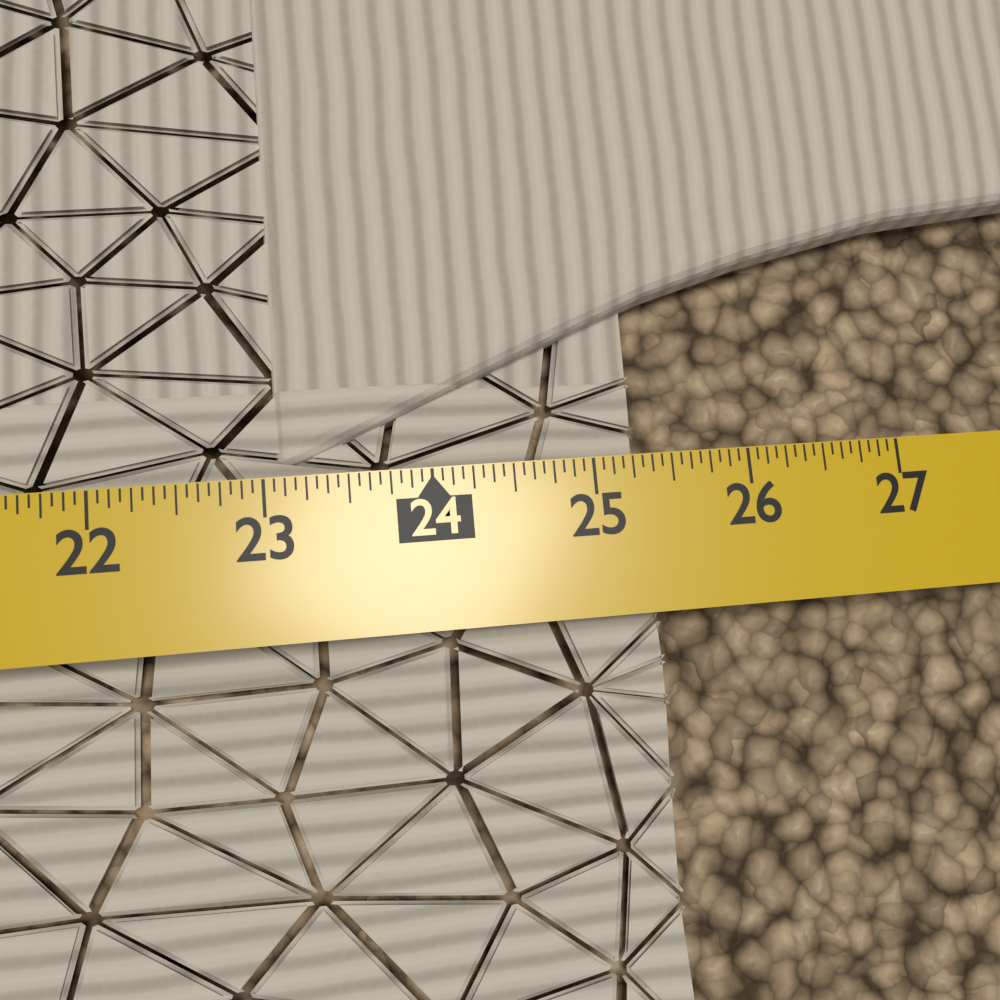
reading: 25.3750 in
